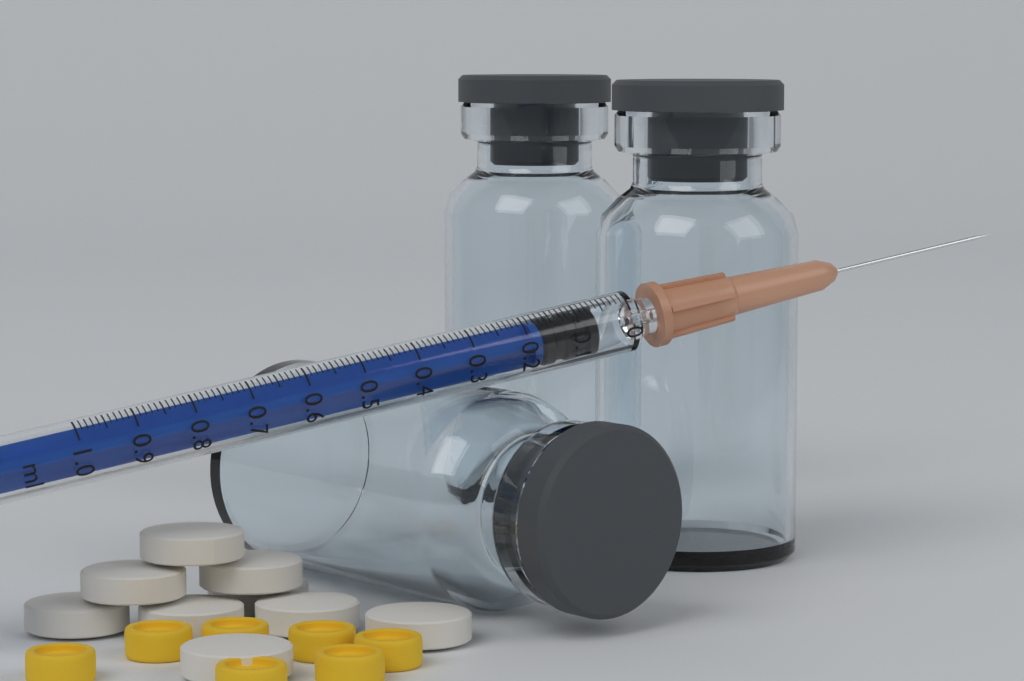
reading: 0.06 ml
